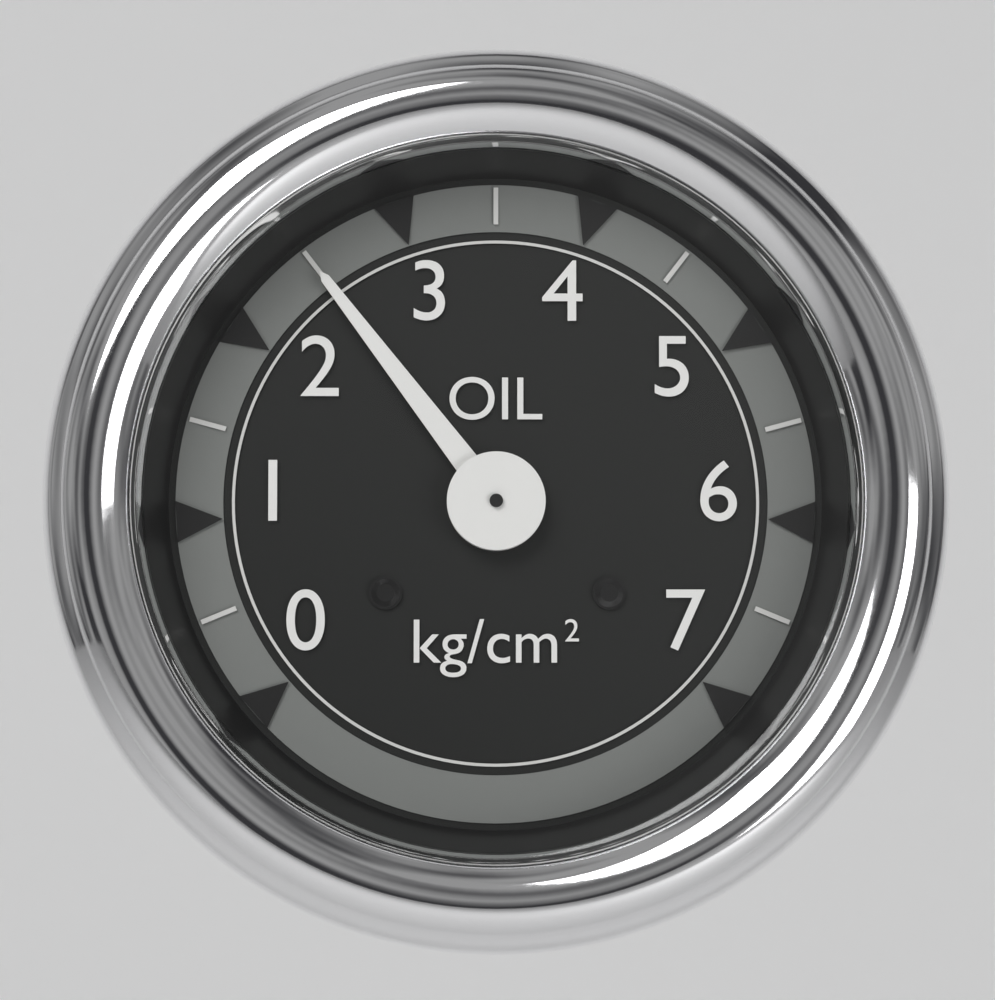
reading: 2.5 kg/cm²
